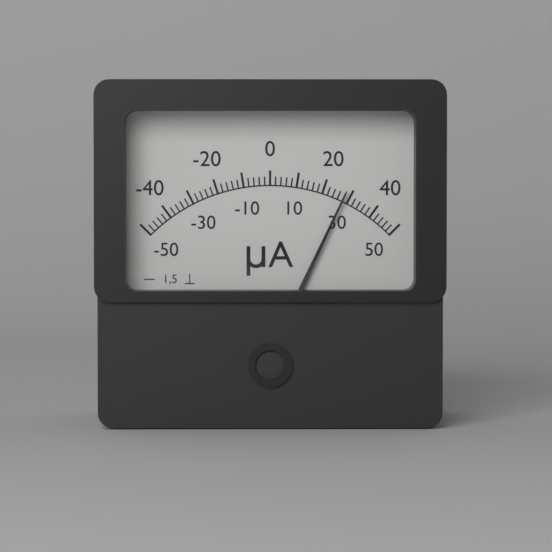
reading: 28 µA
